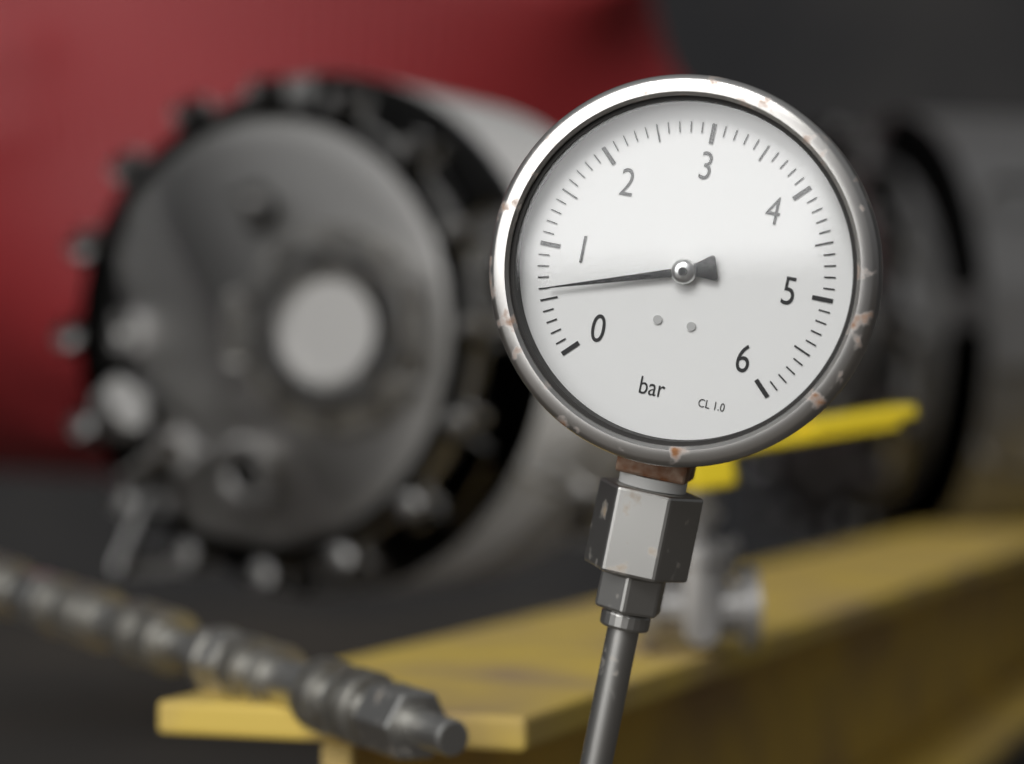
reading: 0.6 bar
